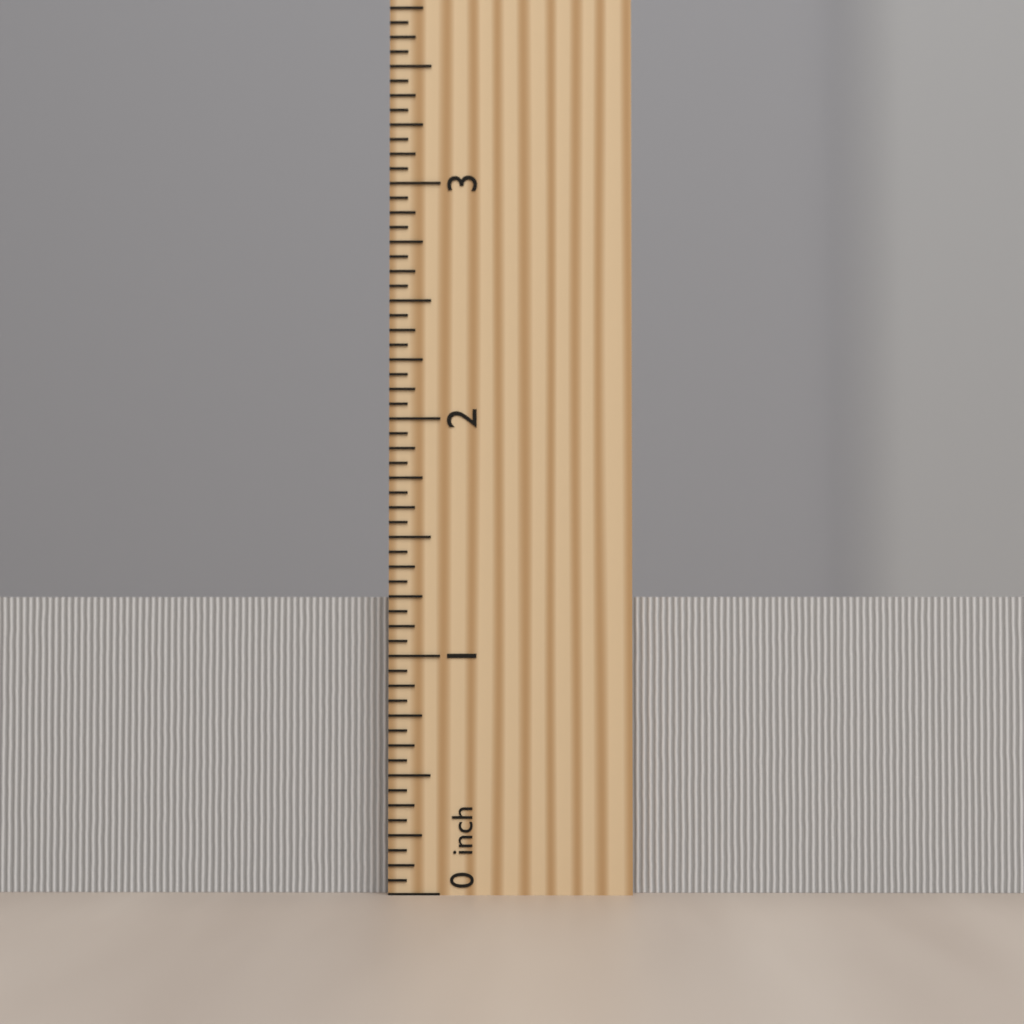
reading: 1.2500 inch
